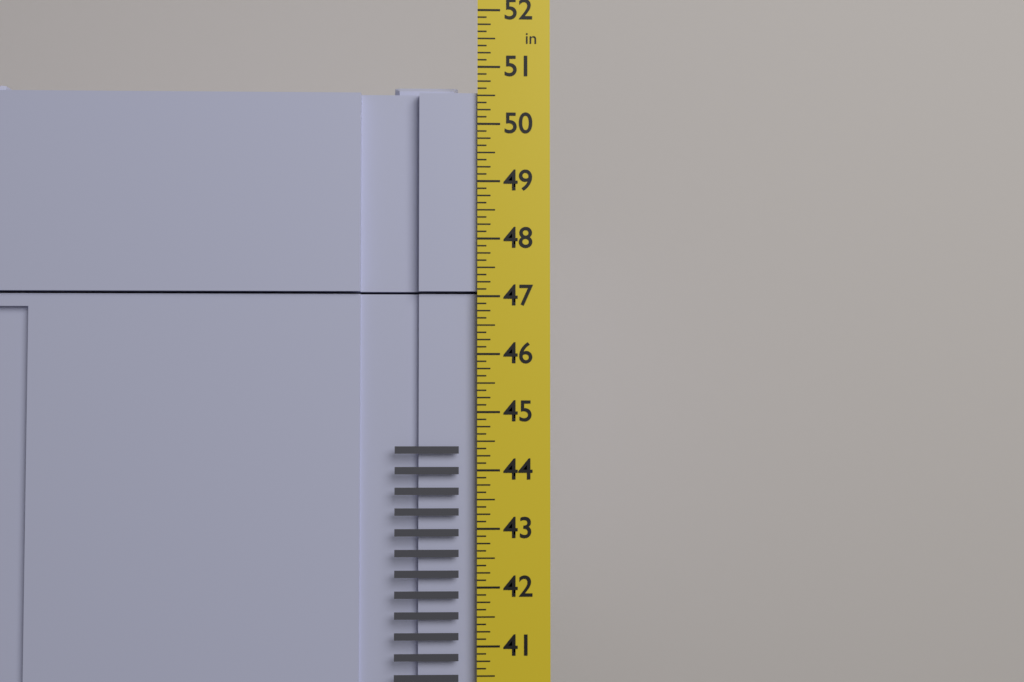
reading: 50.750 in
